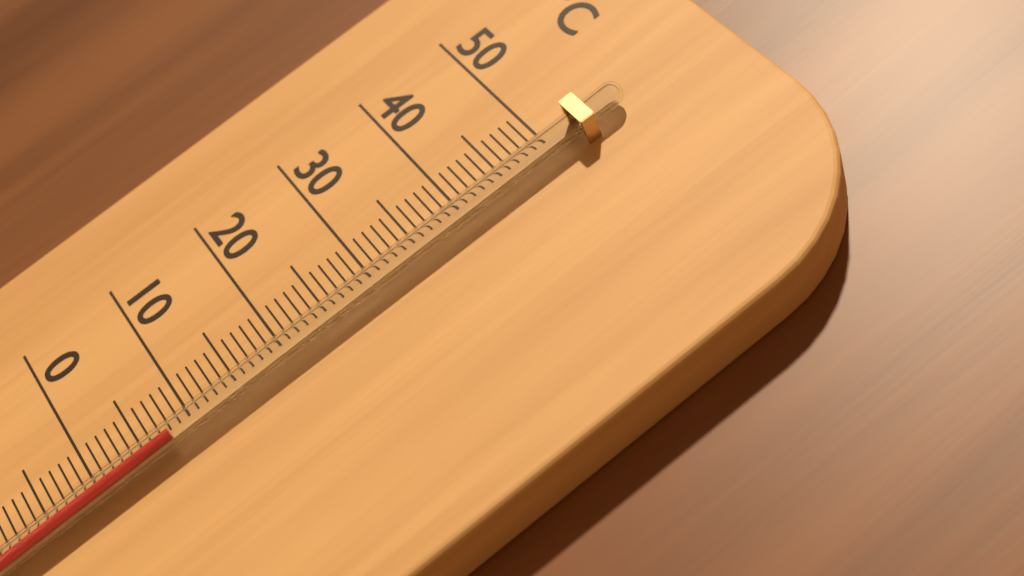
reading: 8 °C
